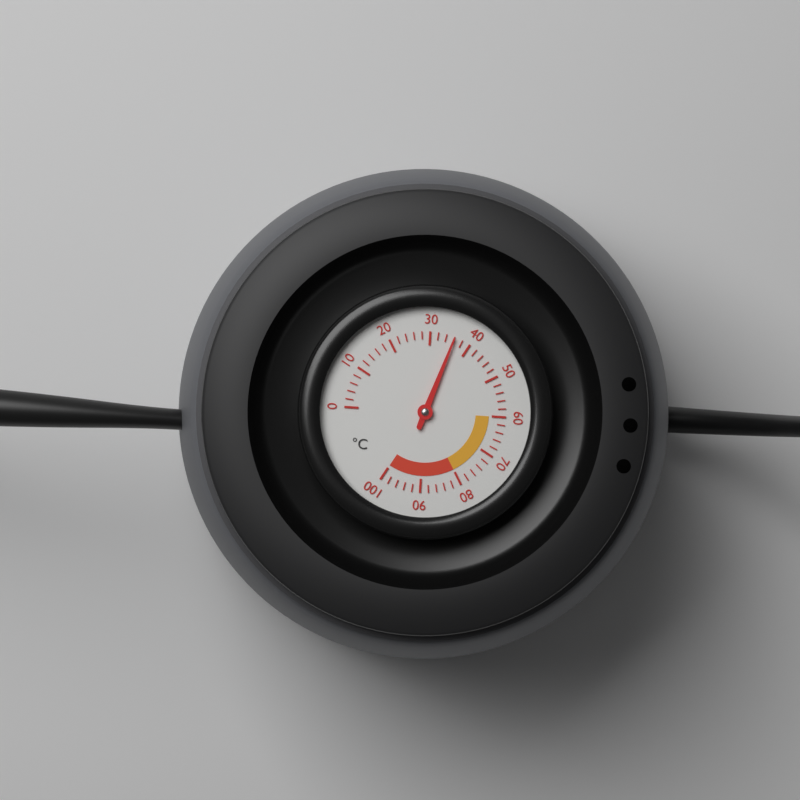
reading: 36 °C
